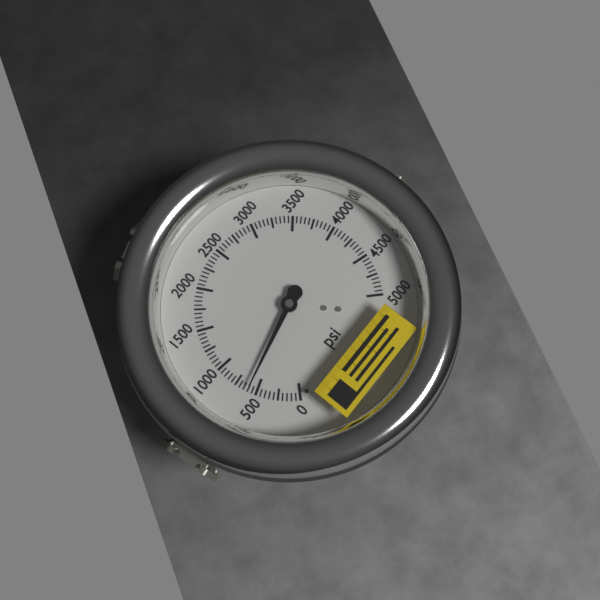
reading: 600 psi
